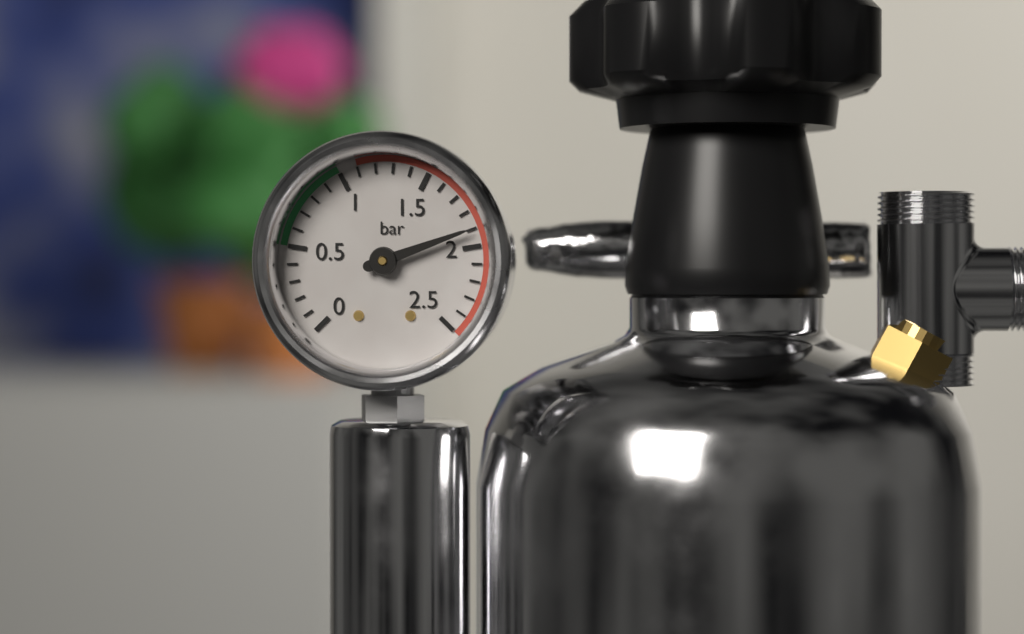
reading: 1.9 bar
